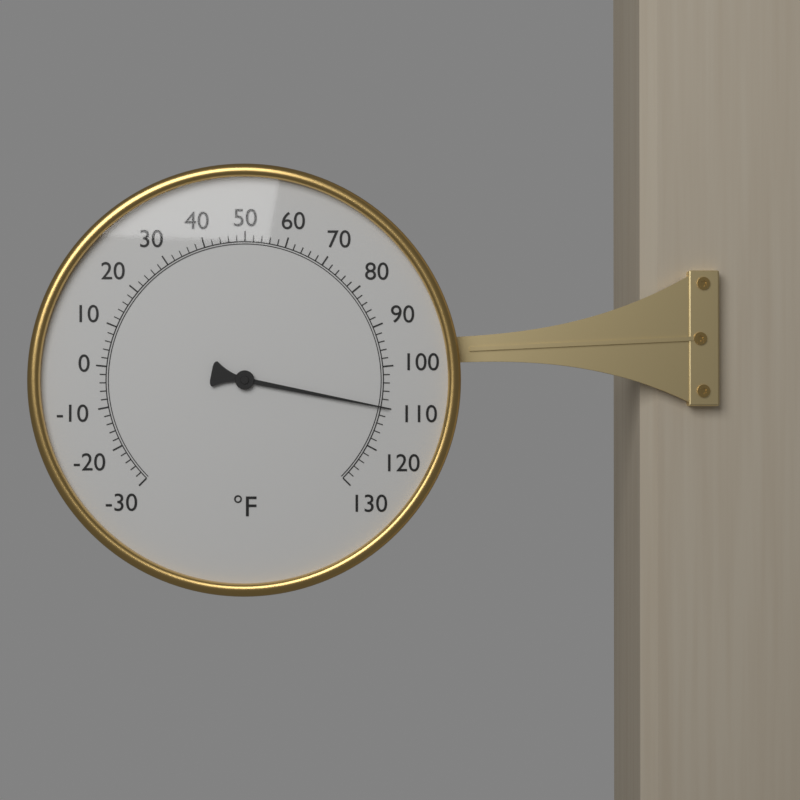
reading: 110 °F
